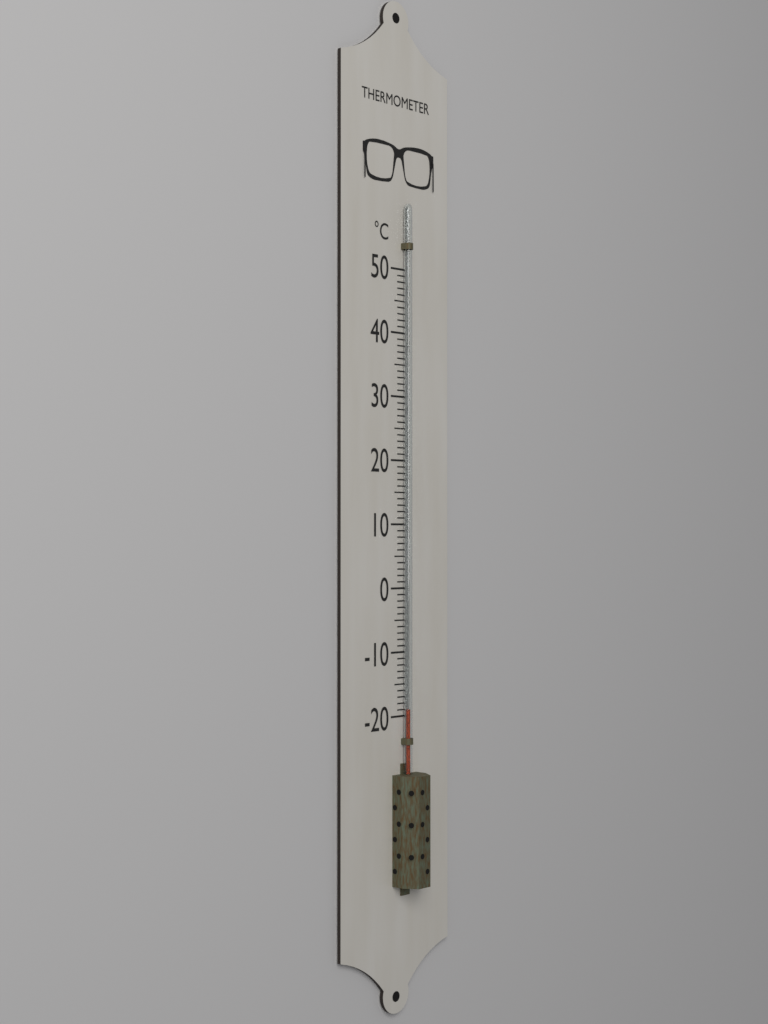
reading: -19 °C
